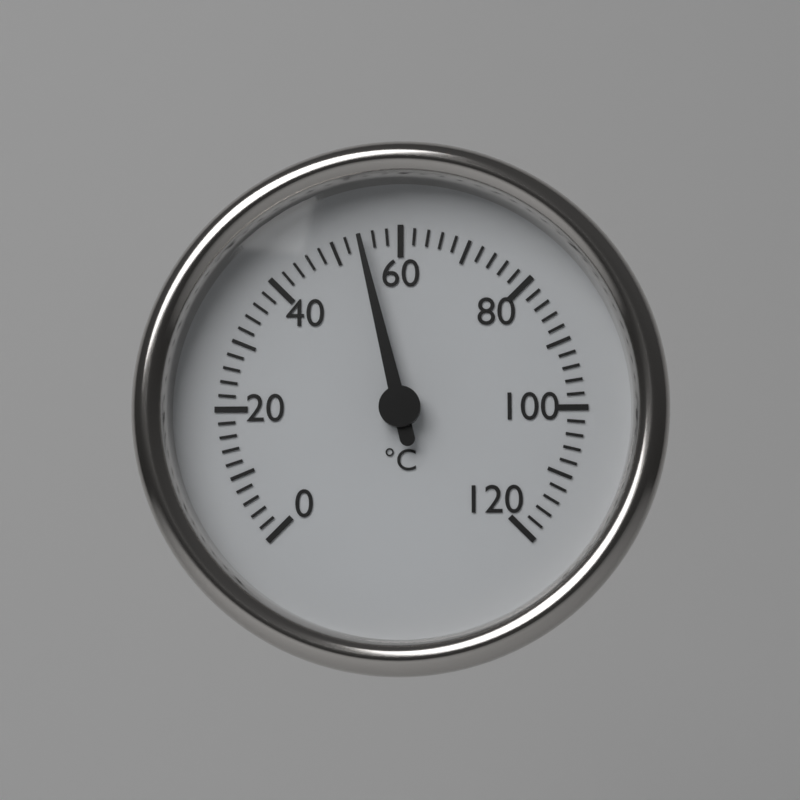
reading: 54 °C
